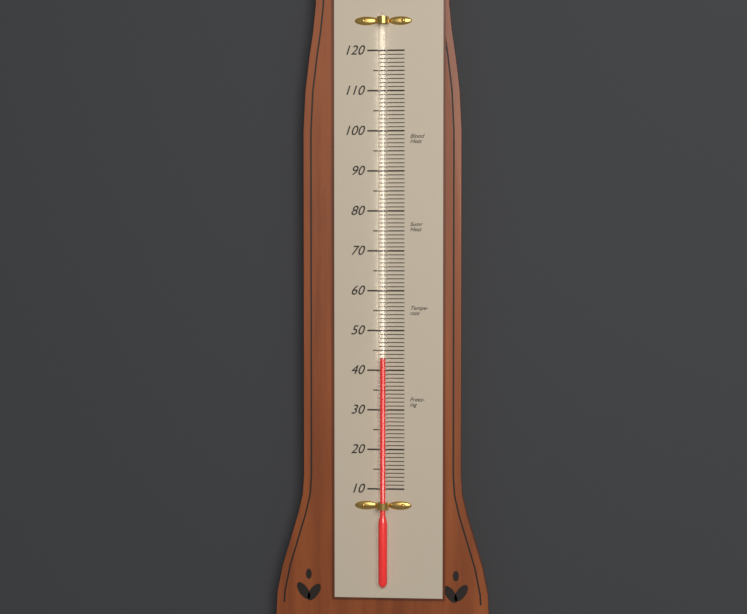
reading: 43 (no unit)
